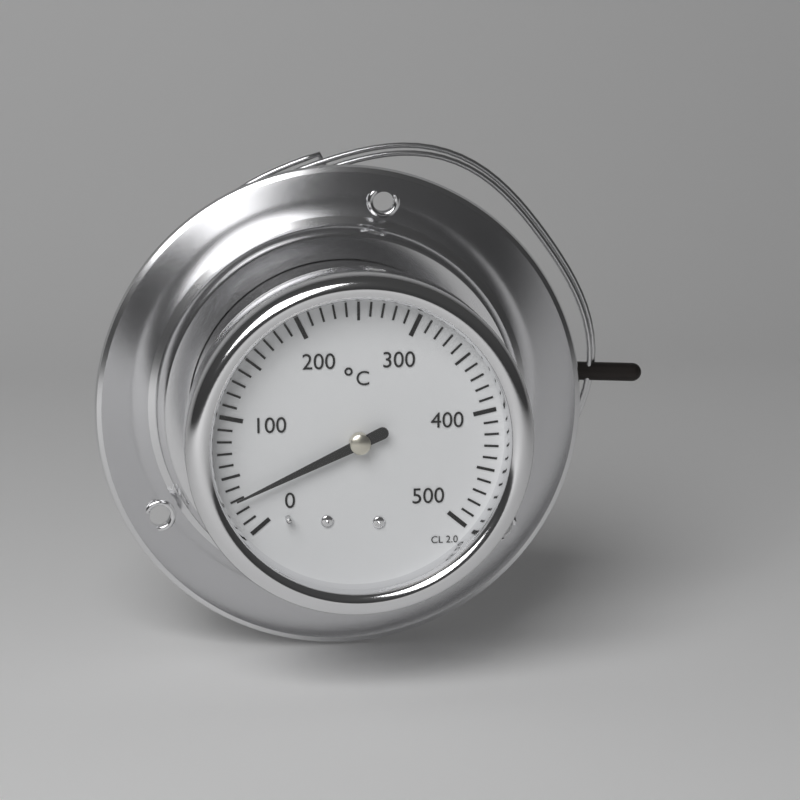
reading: 30 °C
